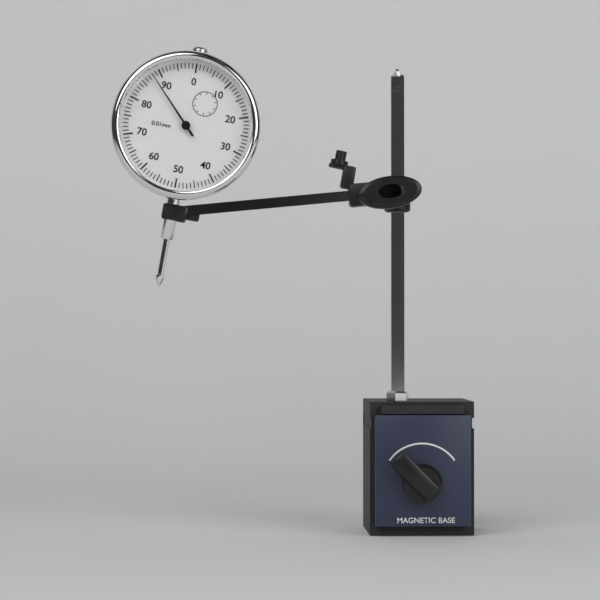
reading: 0.88 mm
